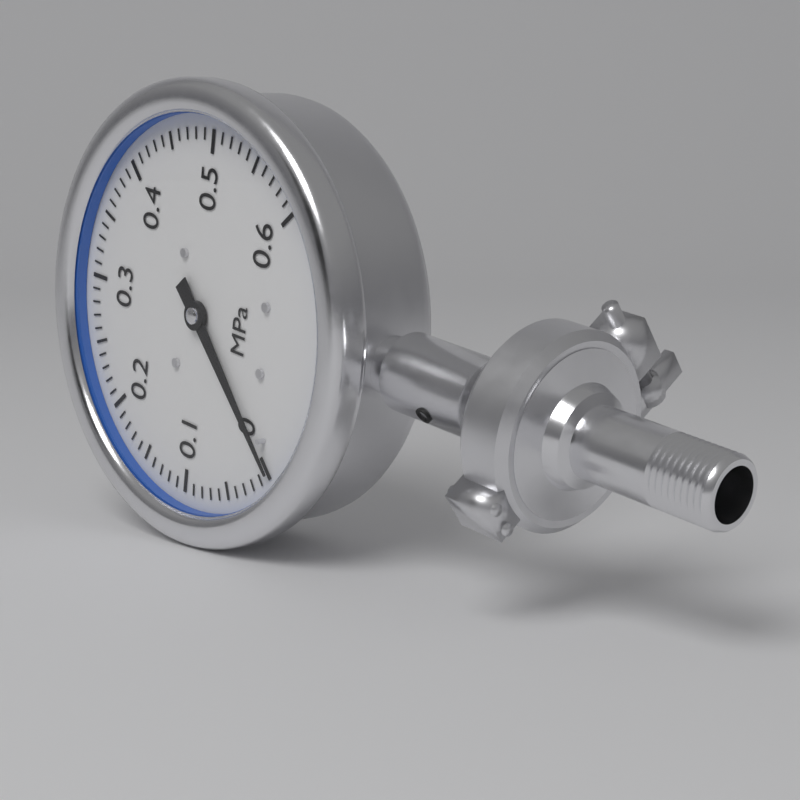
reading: 0.00 MPa
